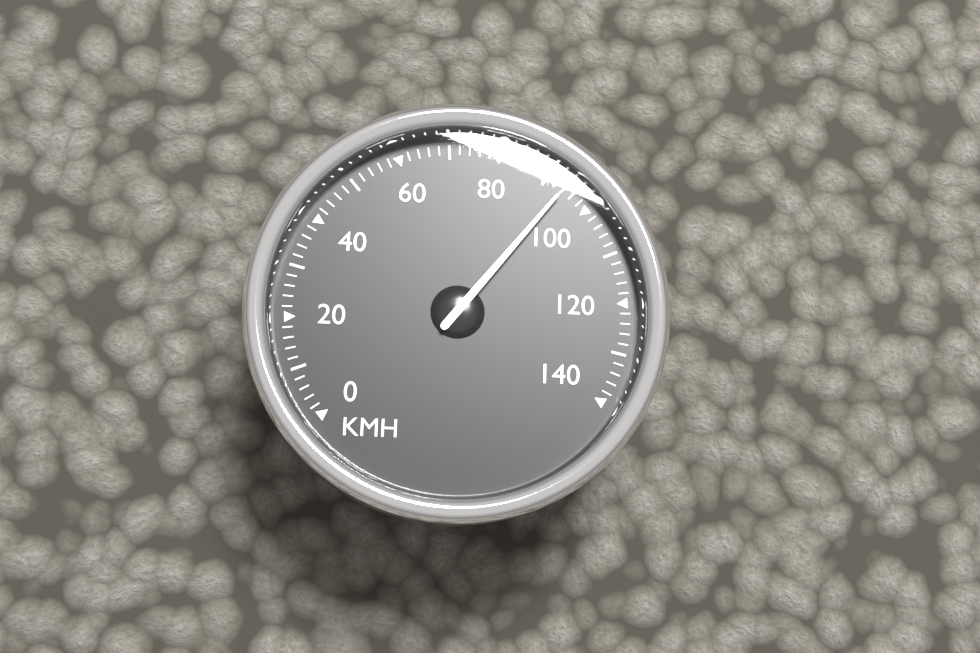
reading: 94 km/h
